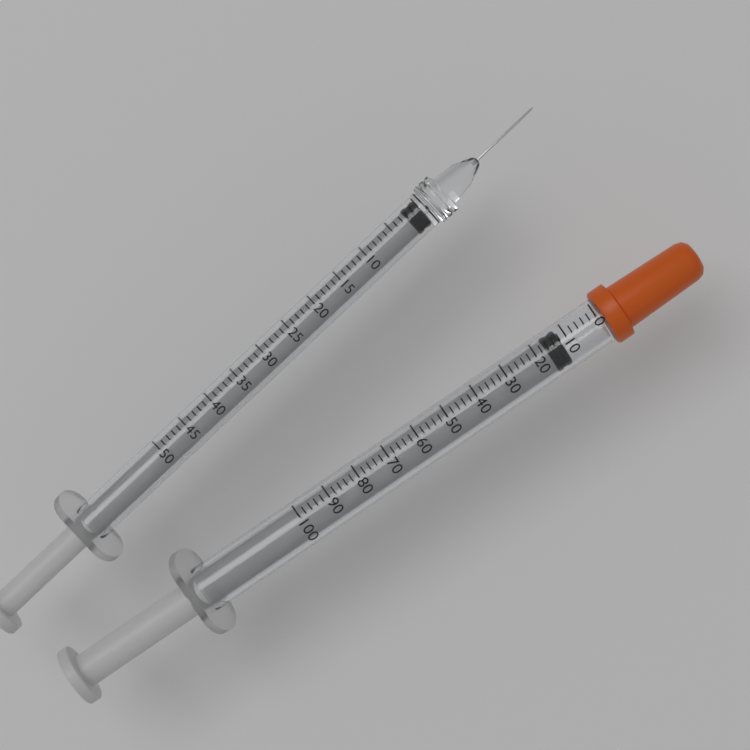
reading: 12 (no unit)
